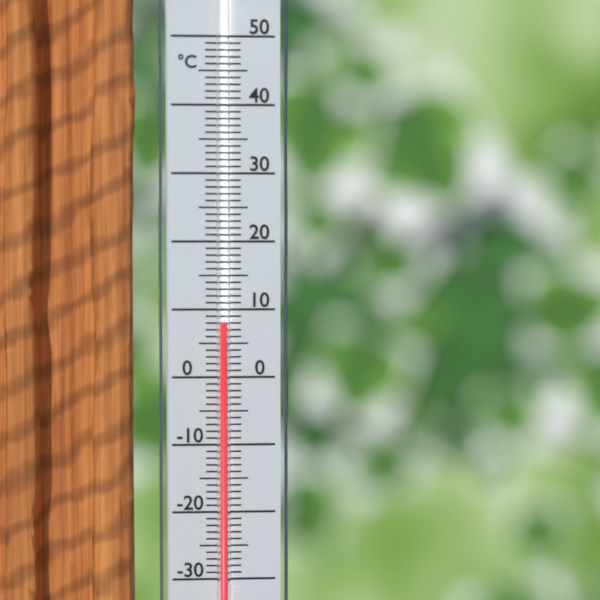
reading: 8 °C
